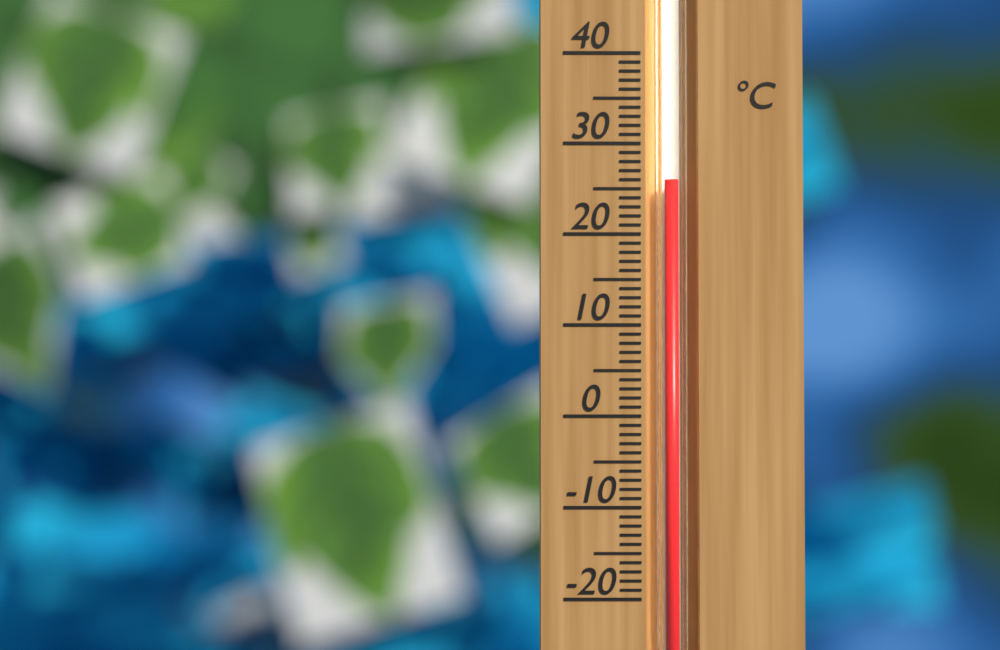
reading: 26 °C
